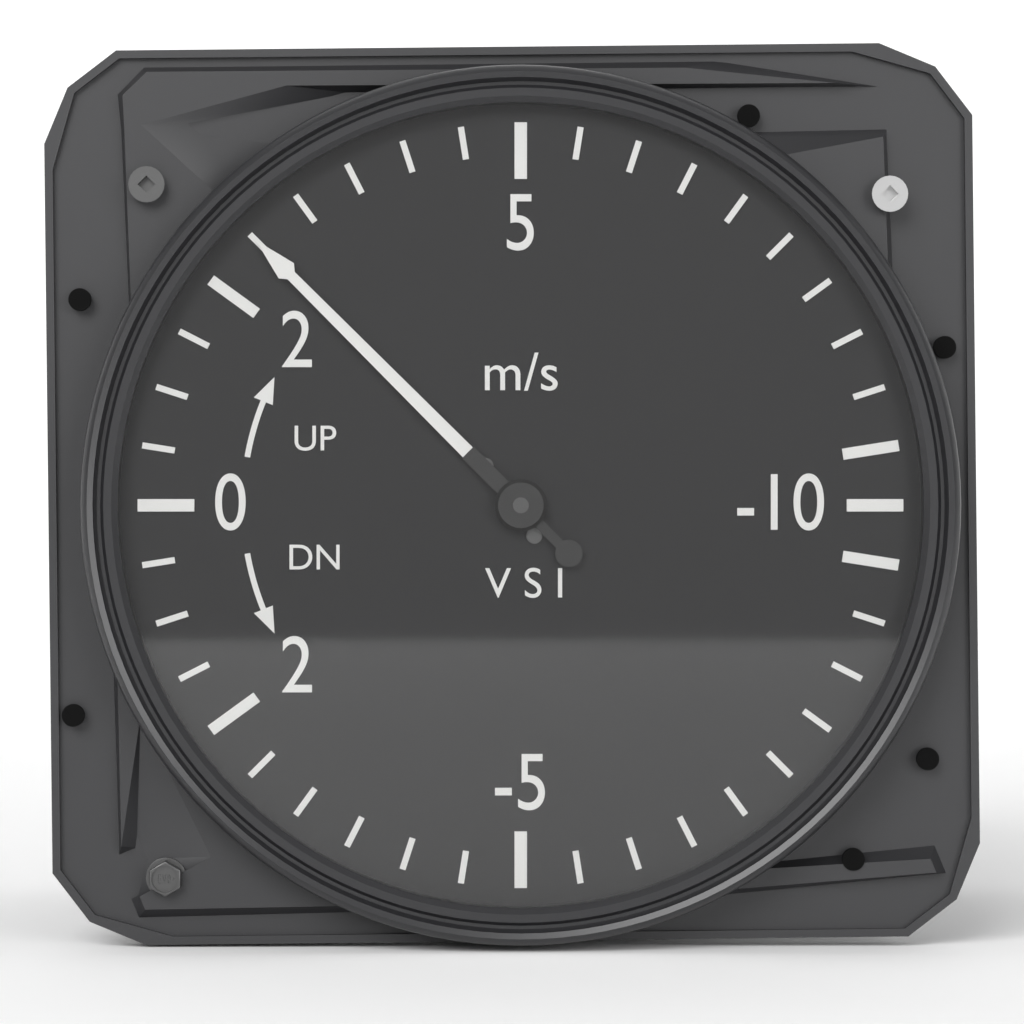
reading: 2.5 m/s
